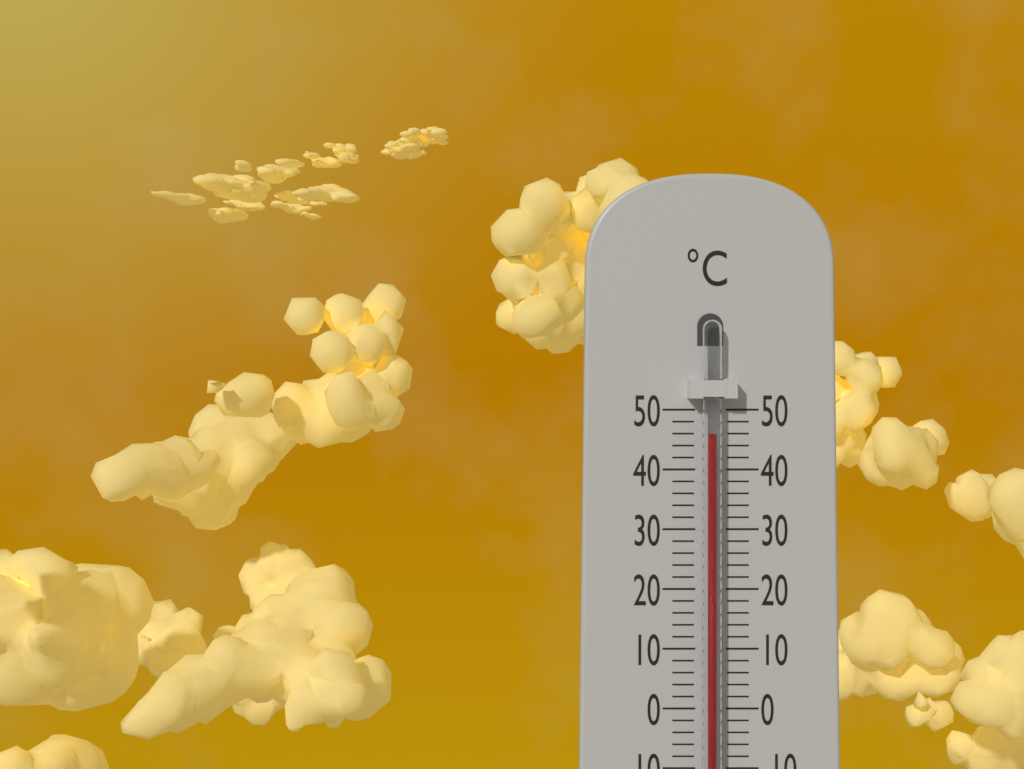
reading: 46 °C
